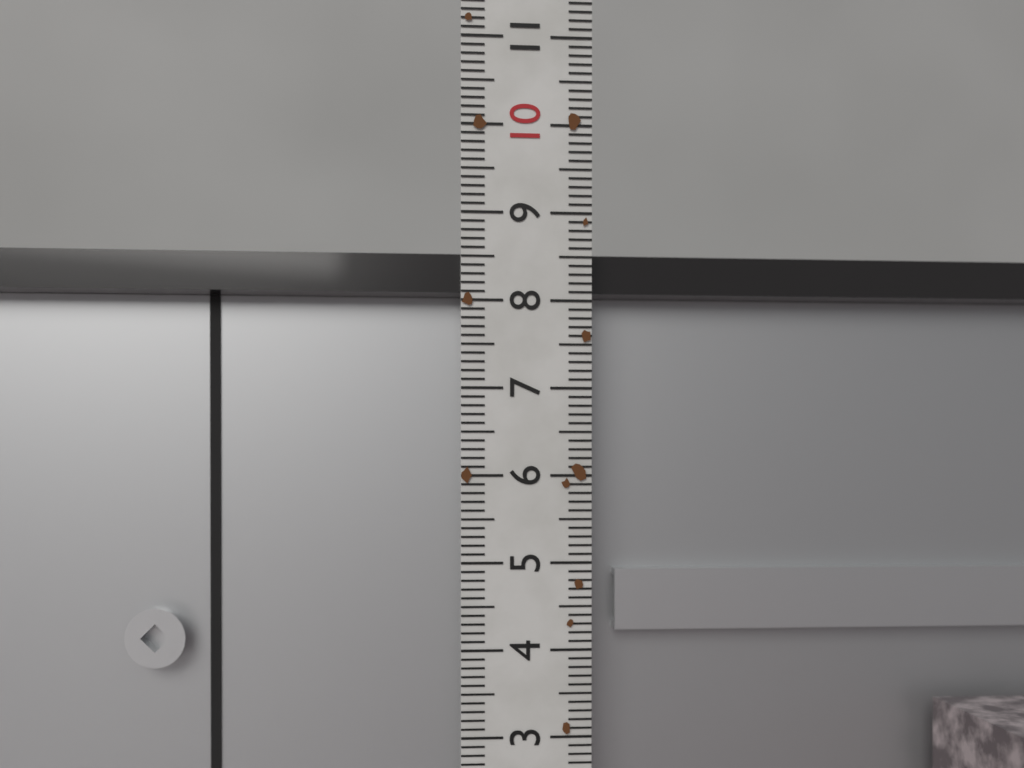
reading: 8.6 (no unit)
